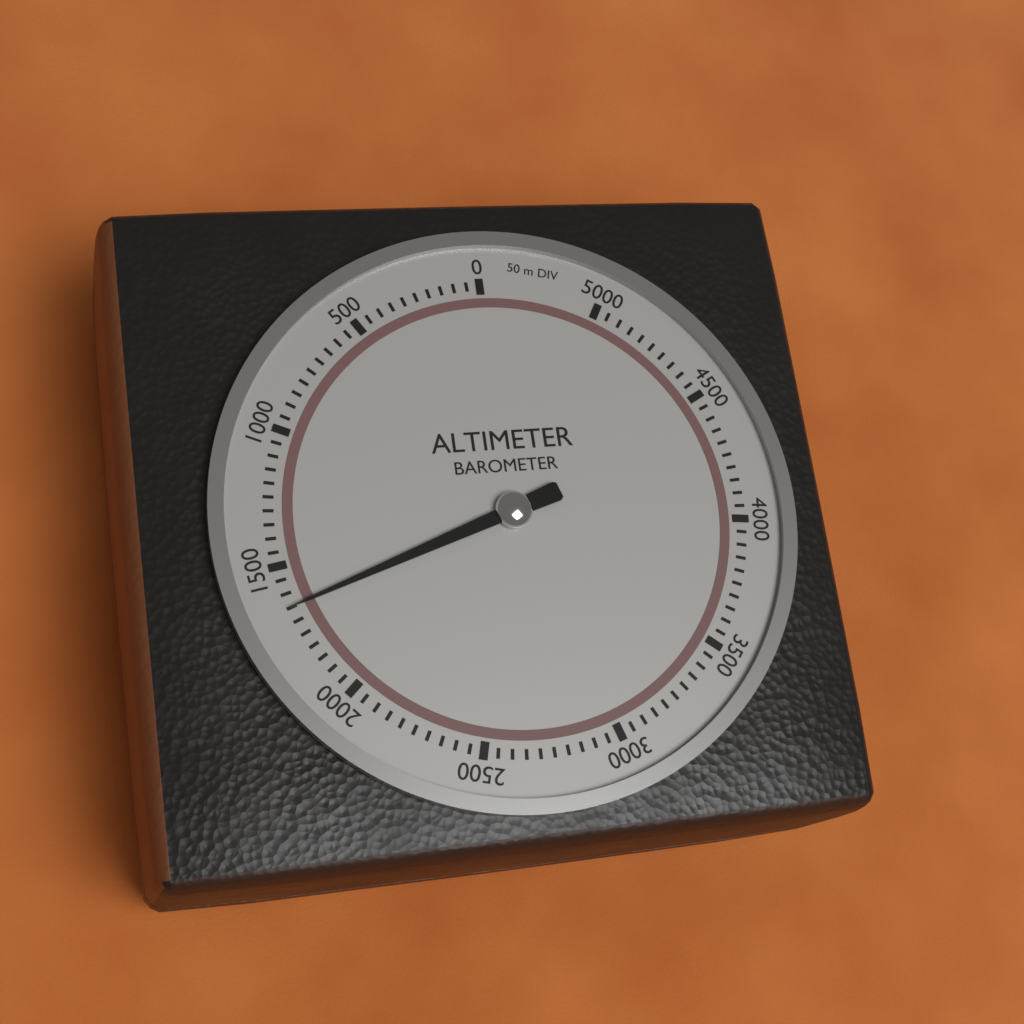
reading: 1650 m
